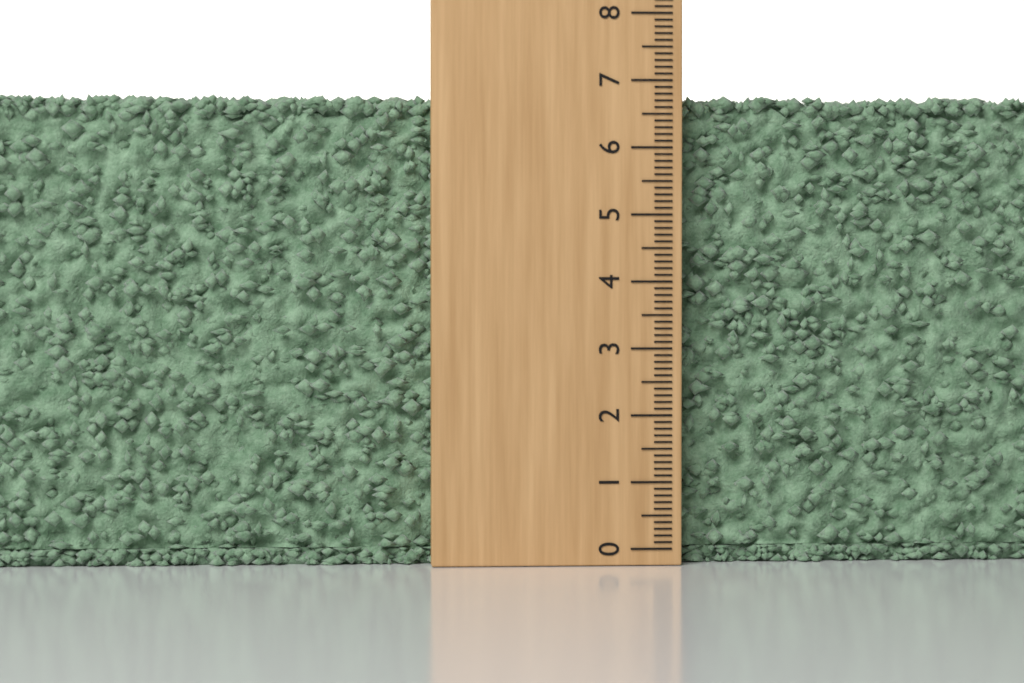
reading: 6.8 (no unit)
